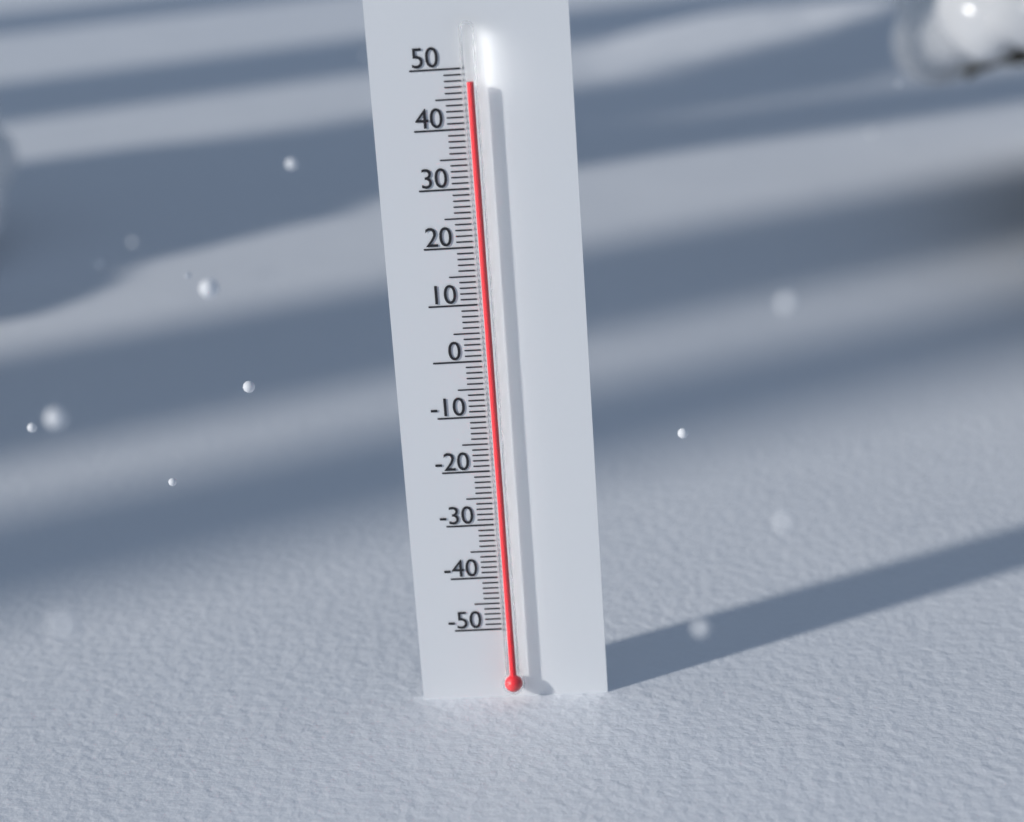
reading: 48 (no unit)
